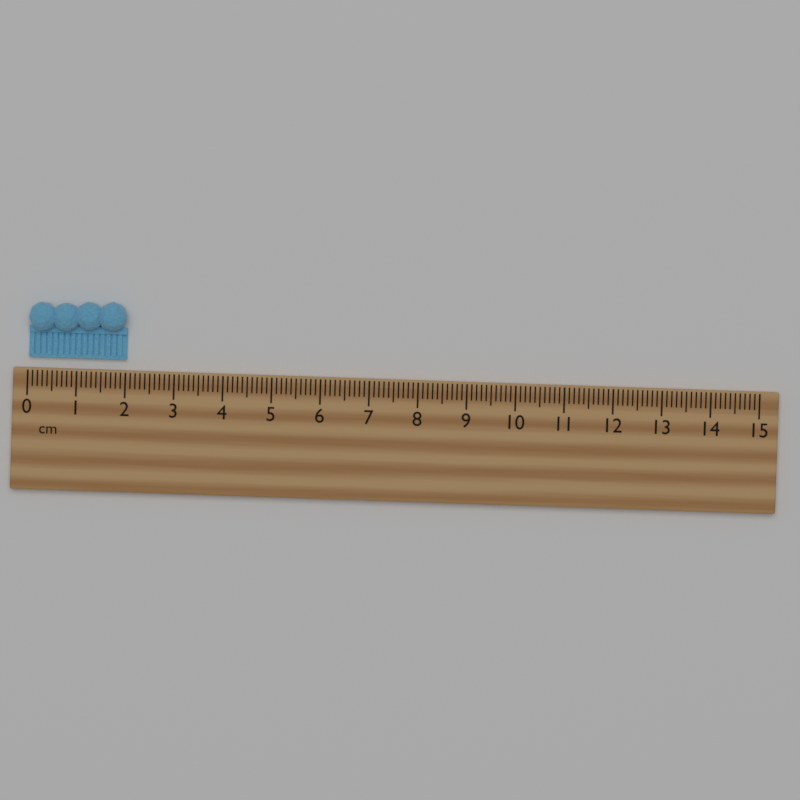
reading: 2.0 cm
